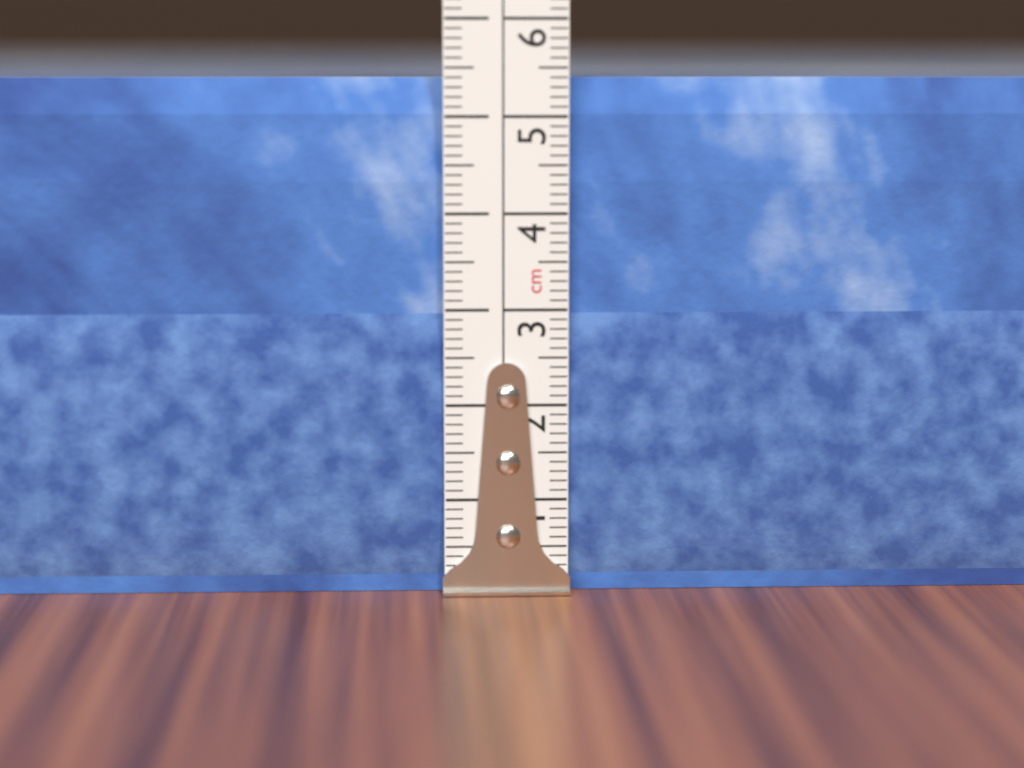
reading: 5.4 cm
